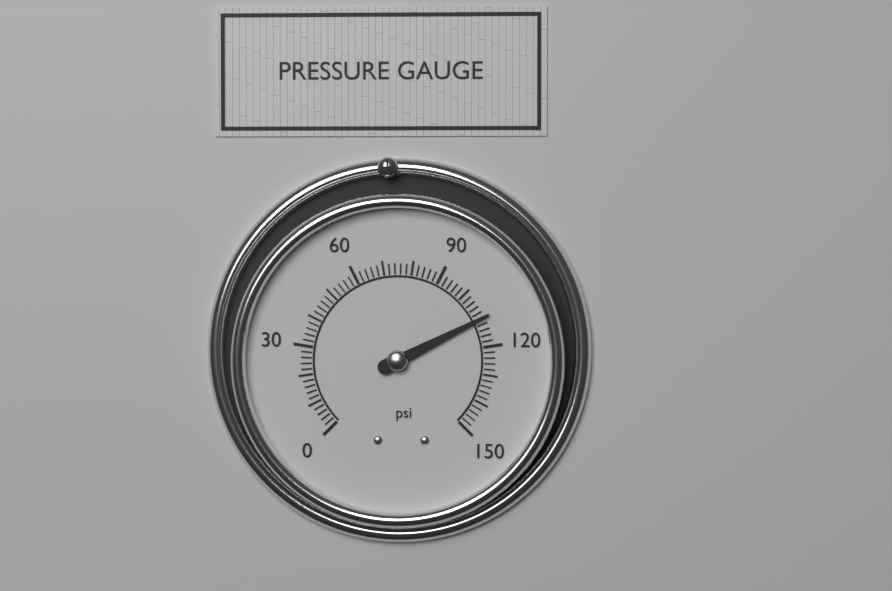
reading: 110 psi
